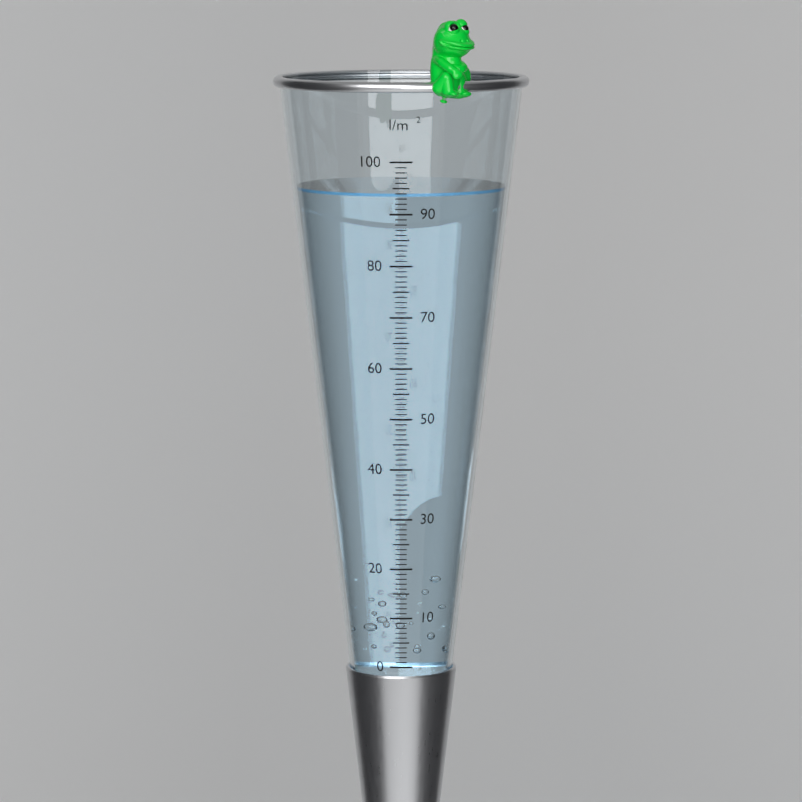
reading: 94 l/m²
